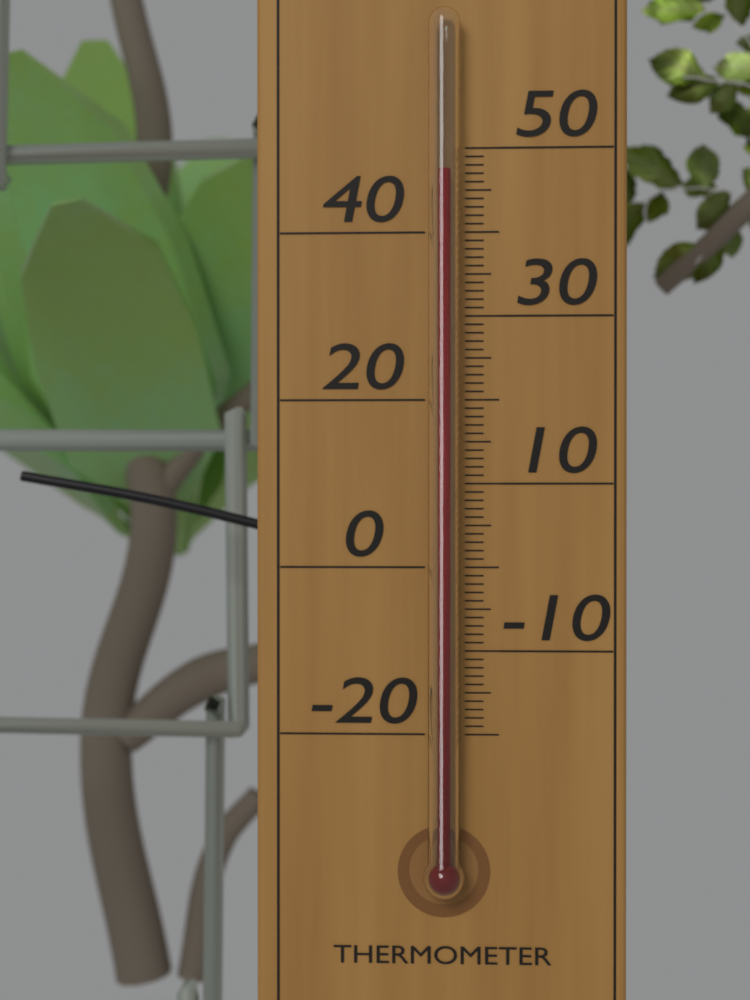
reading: 47 °C
